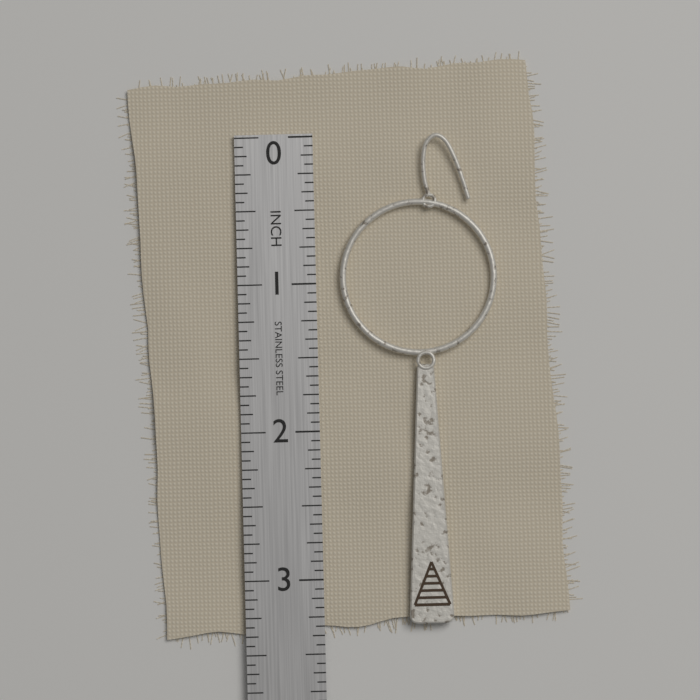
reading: 3.3125 in
